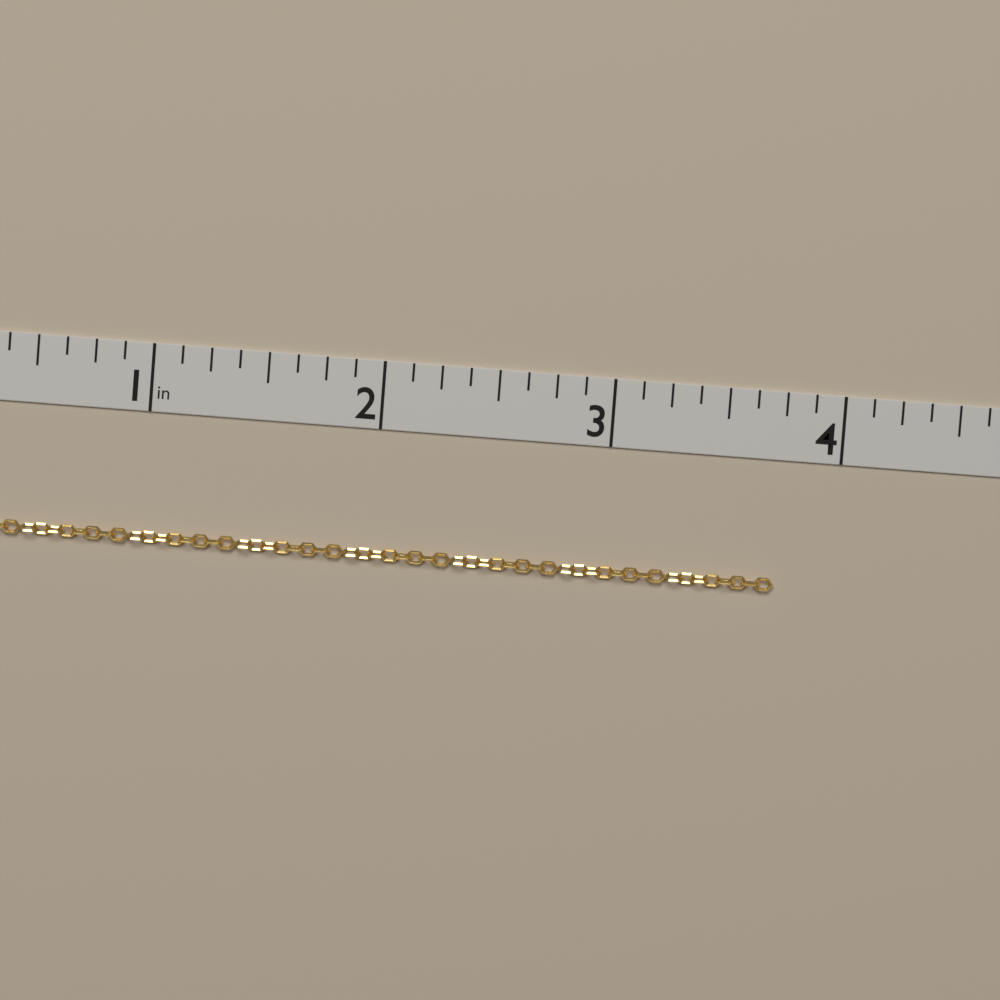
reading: 3.750 in
